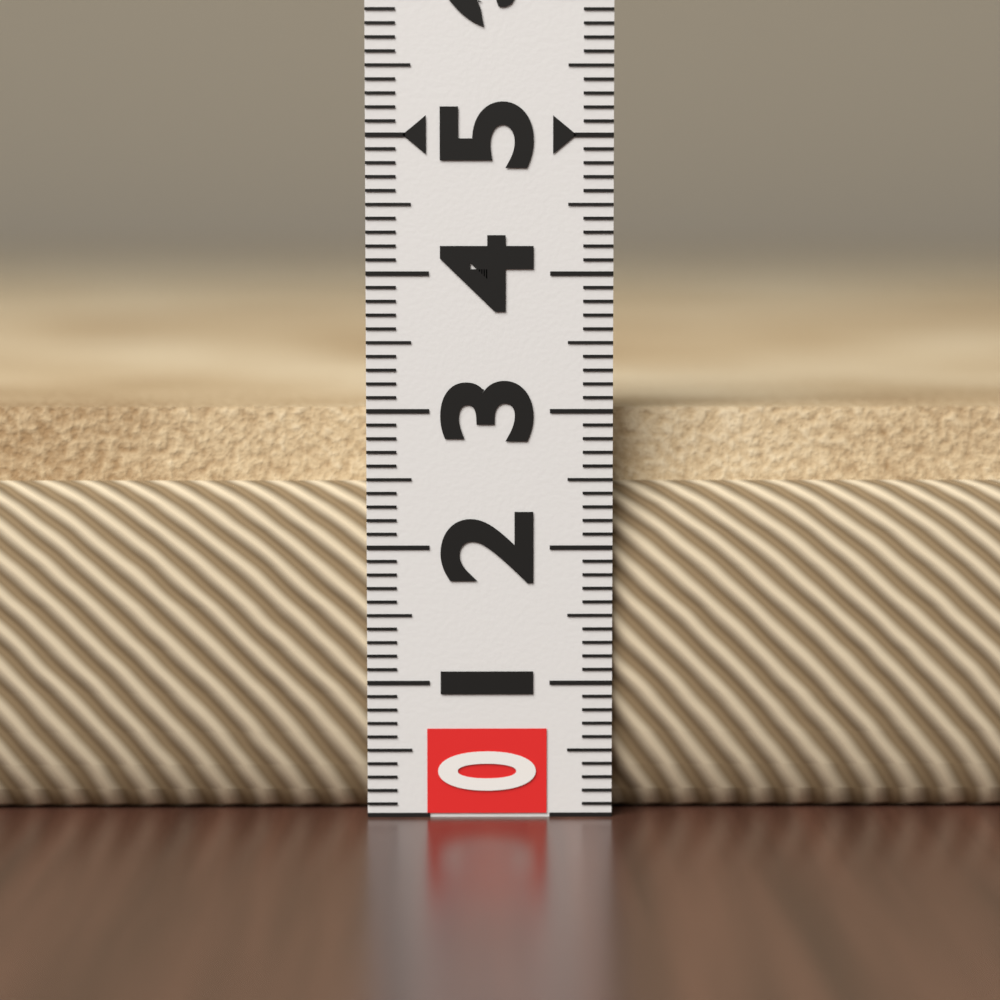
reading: 3.0 (no unit)
